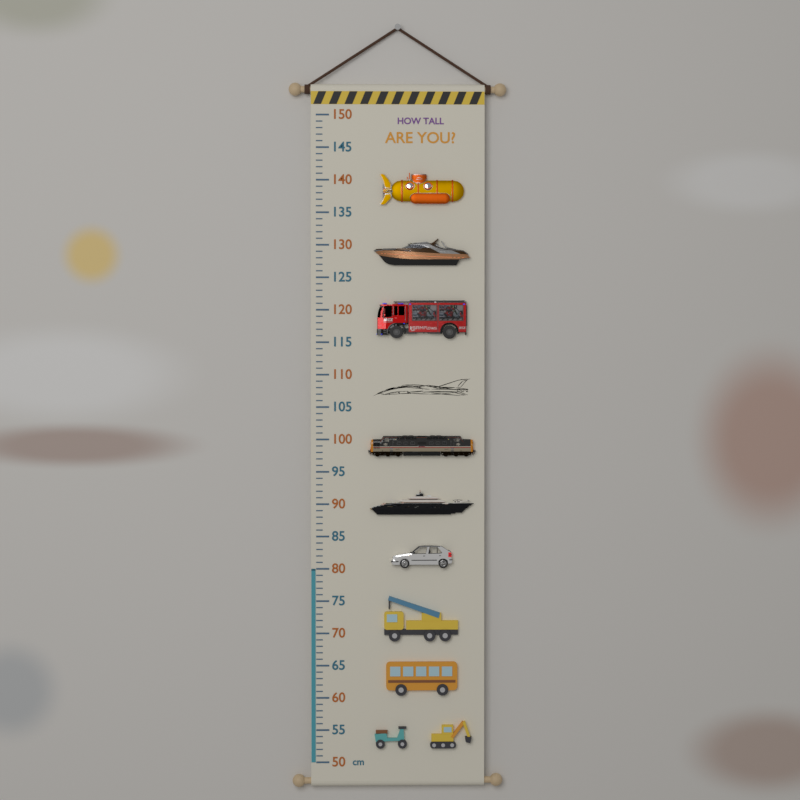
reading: 80 cm
